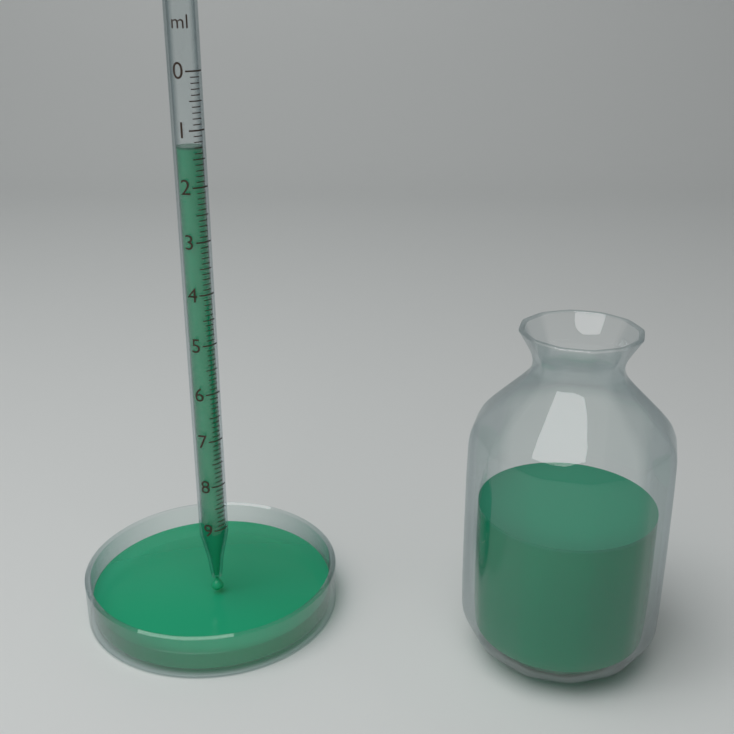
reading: 1.3 ml
